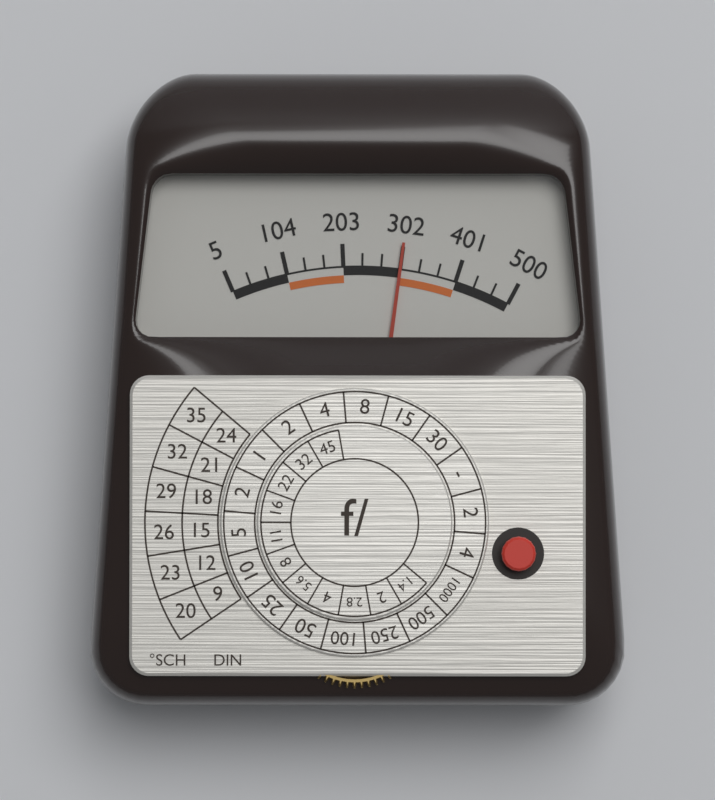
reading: 302 (no unit)
